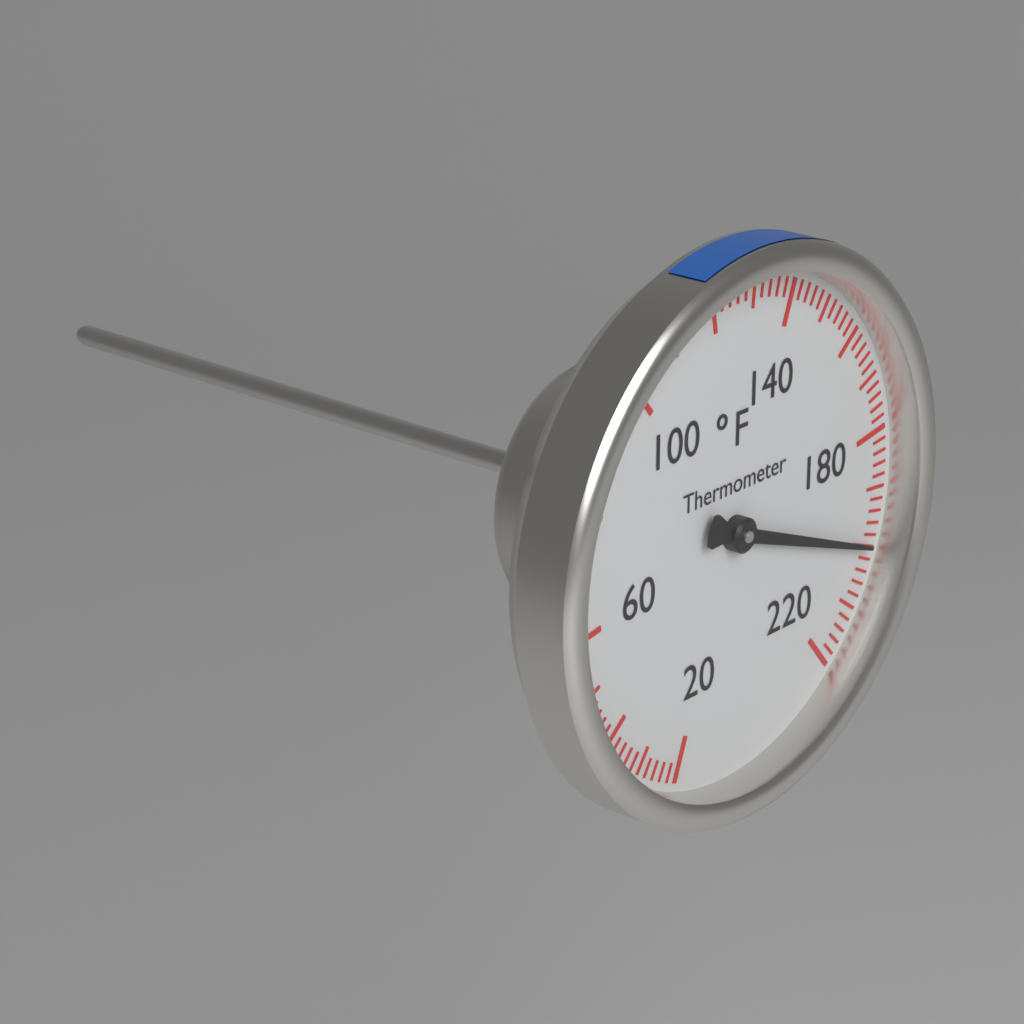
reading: 200 °F
